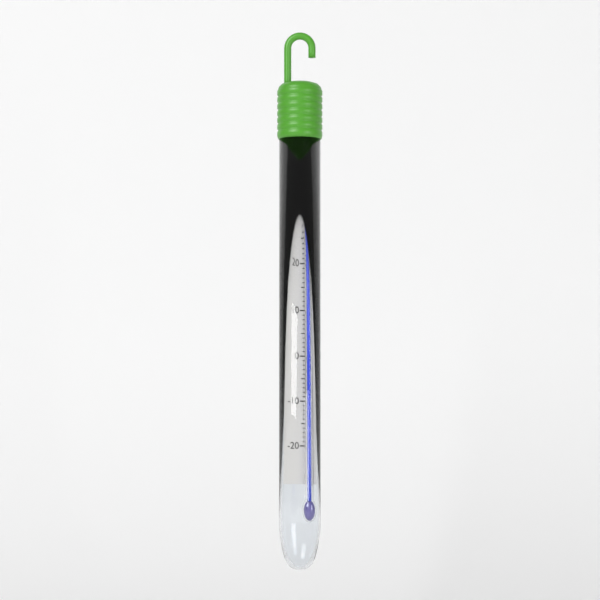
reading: 27 °C
